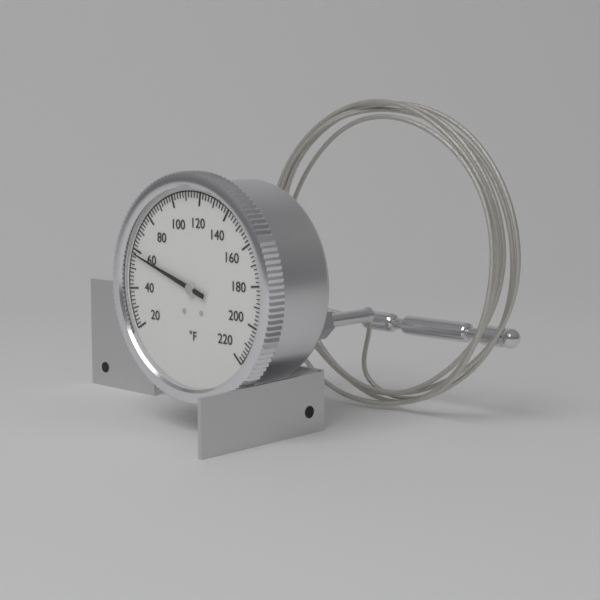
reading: 58 °F
